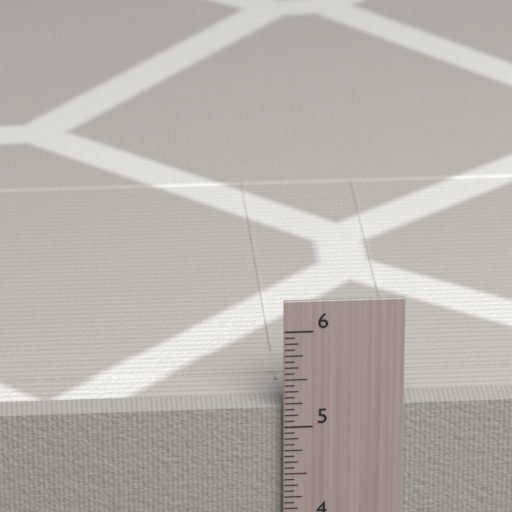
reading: 5.1875 in
